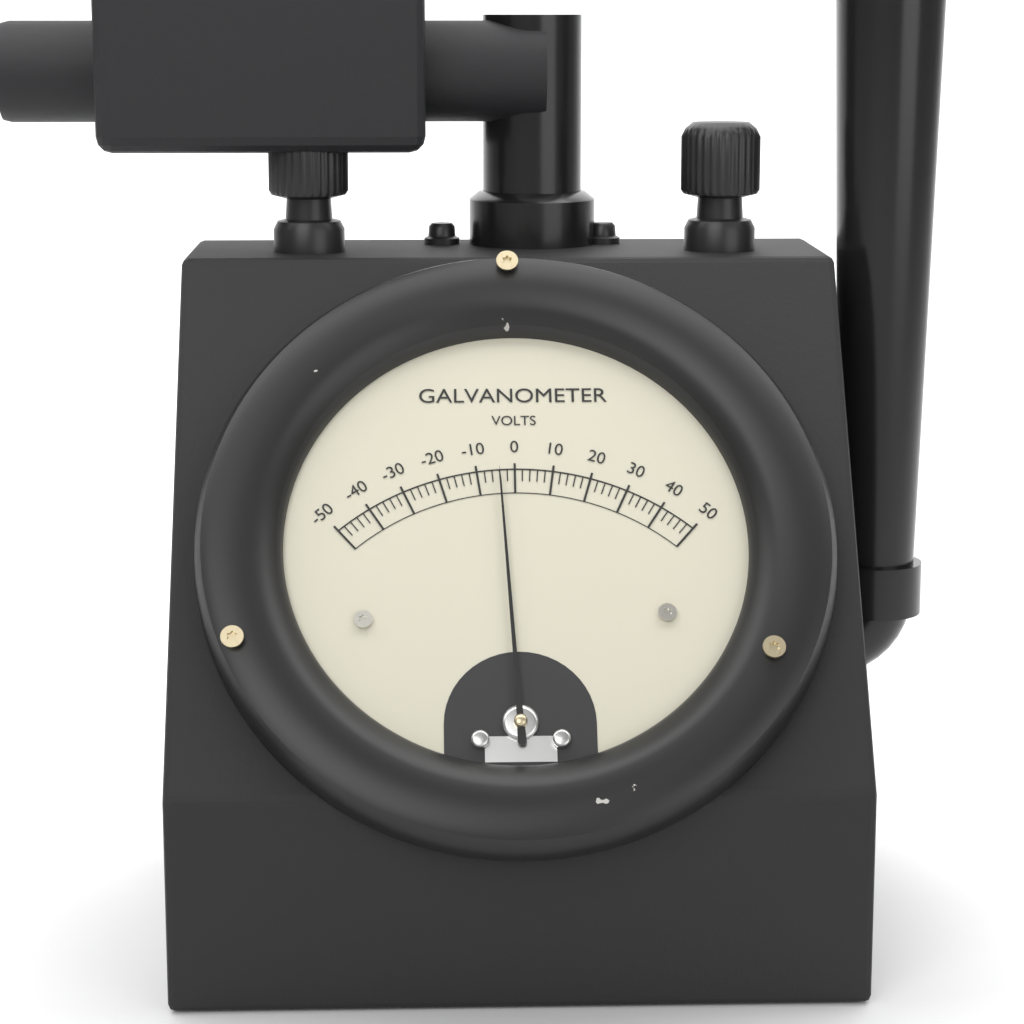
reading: -4 V
